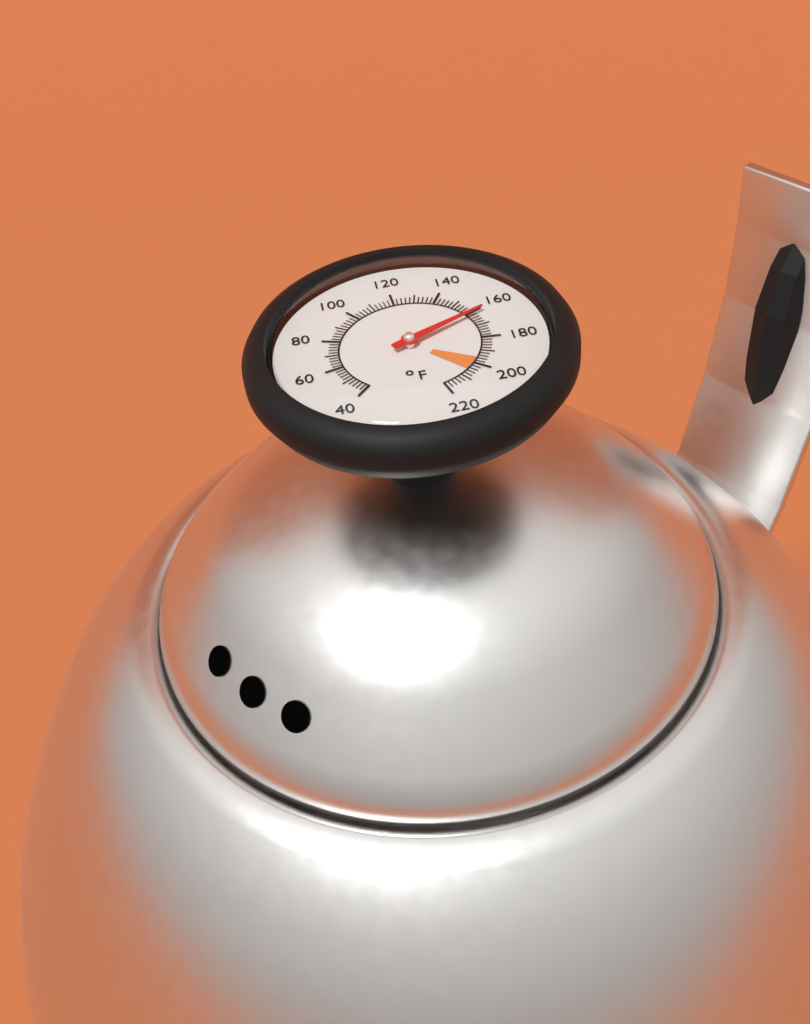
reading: 162 °F
